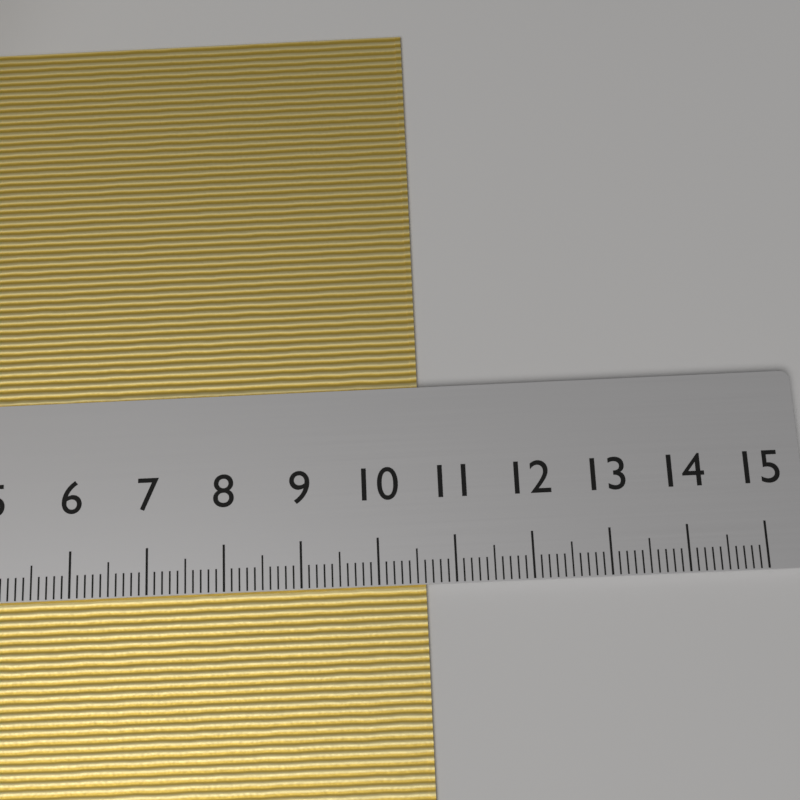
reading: 10.6 cm
